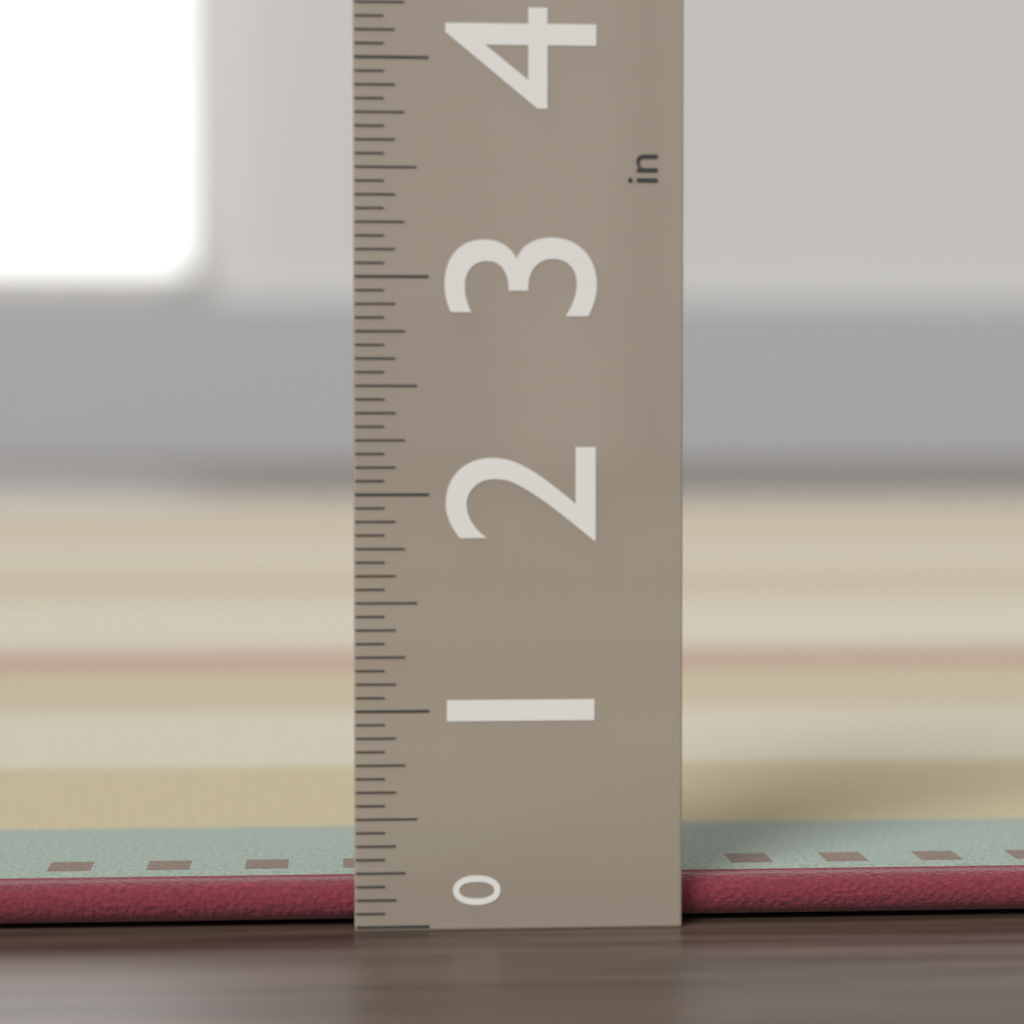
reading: 0.1875 in
